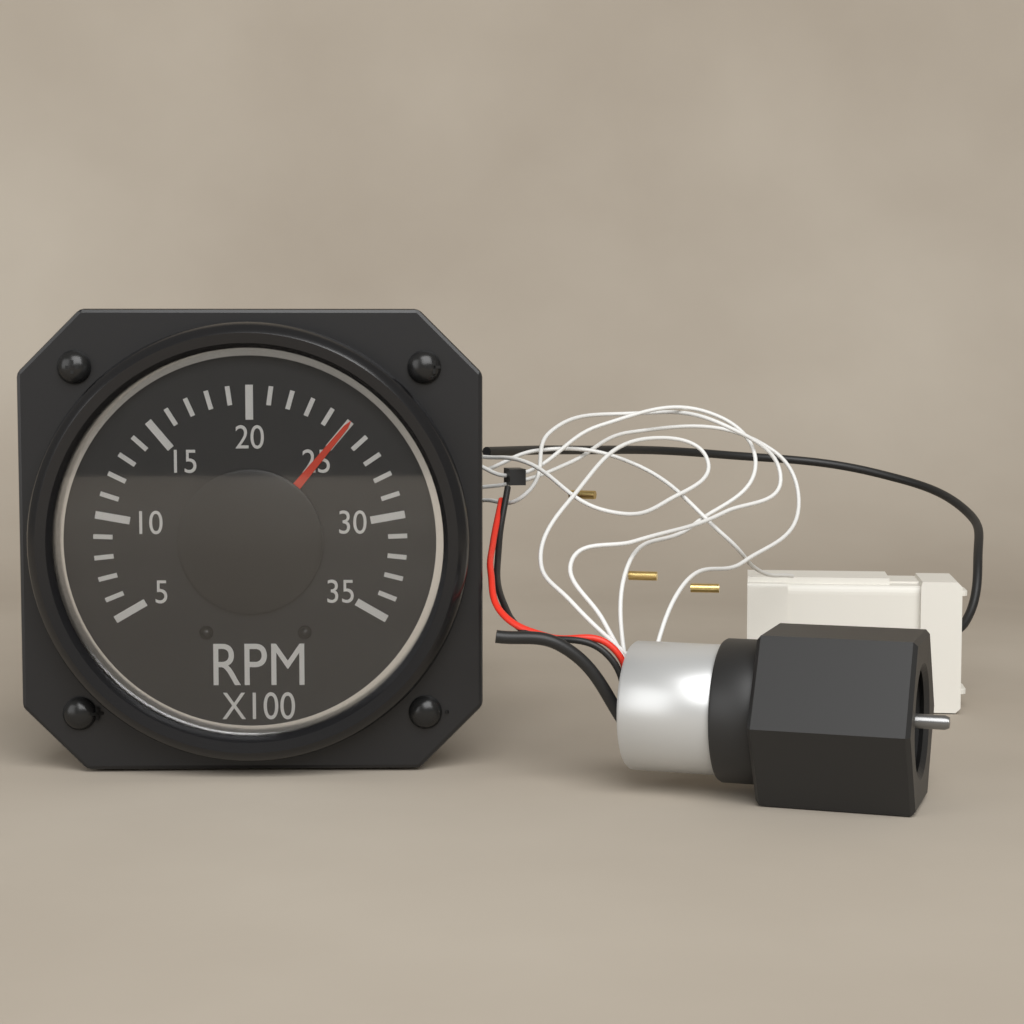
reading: 25 RPM x100
